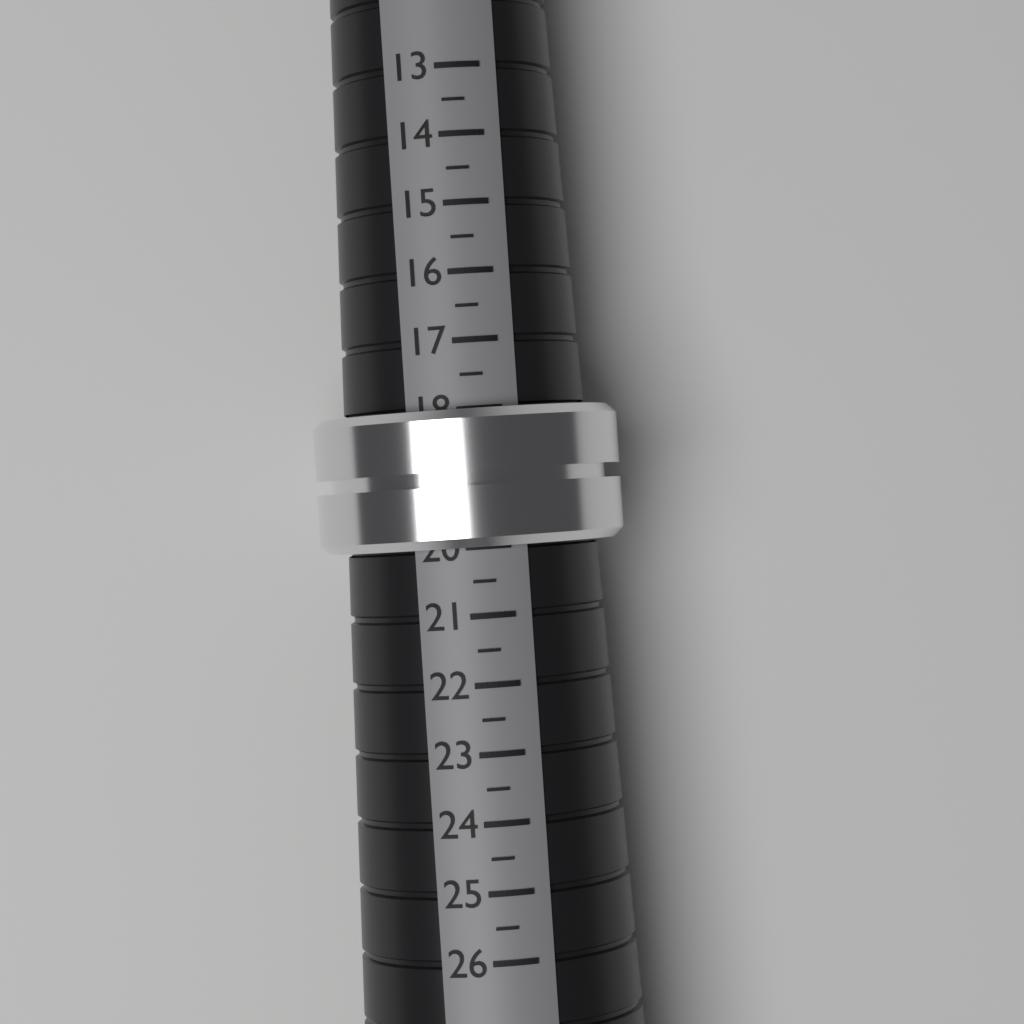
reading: 20.0 (no unit)
